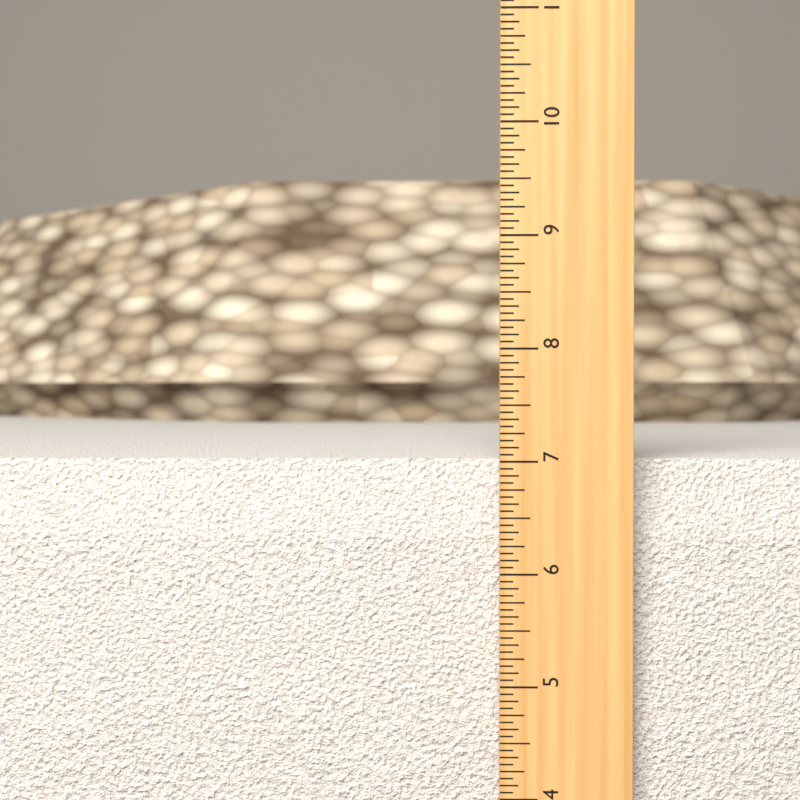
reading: 7.0000 in
